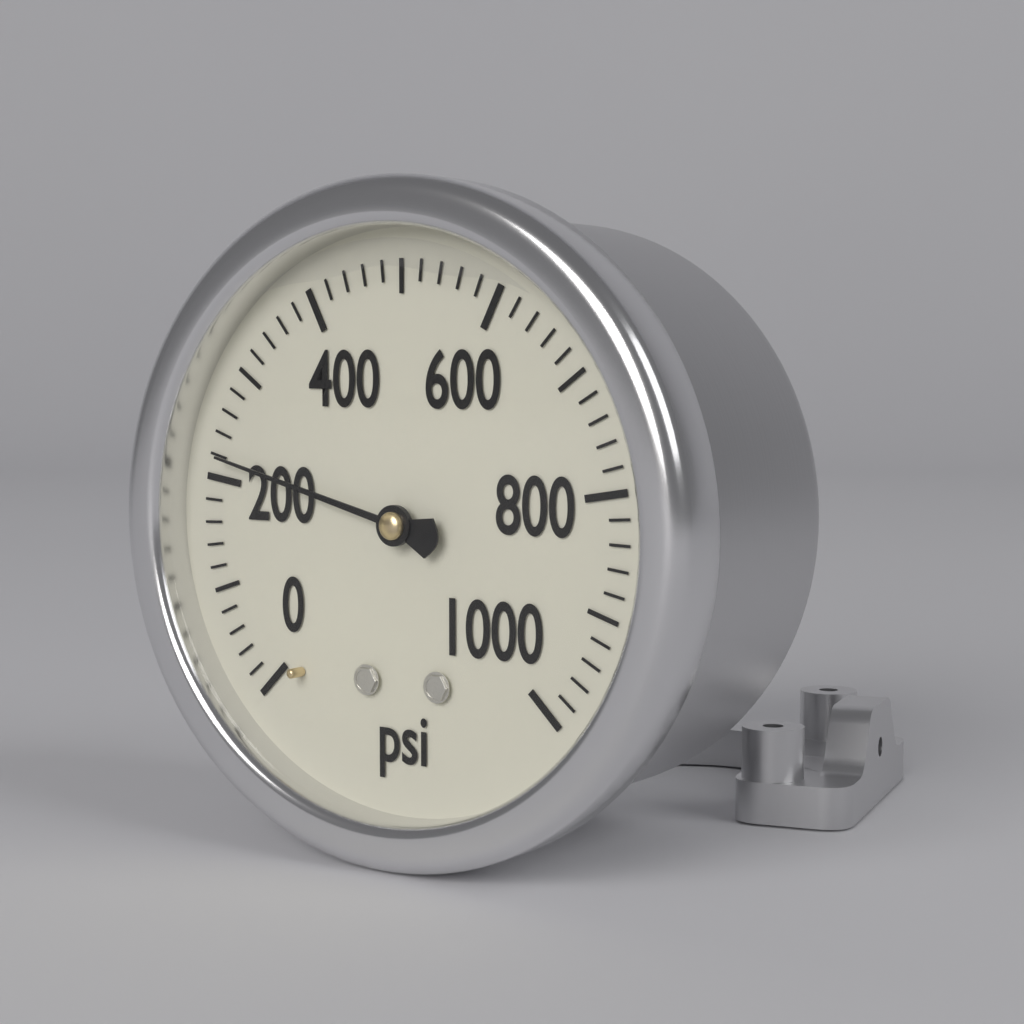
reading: 220 psi
